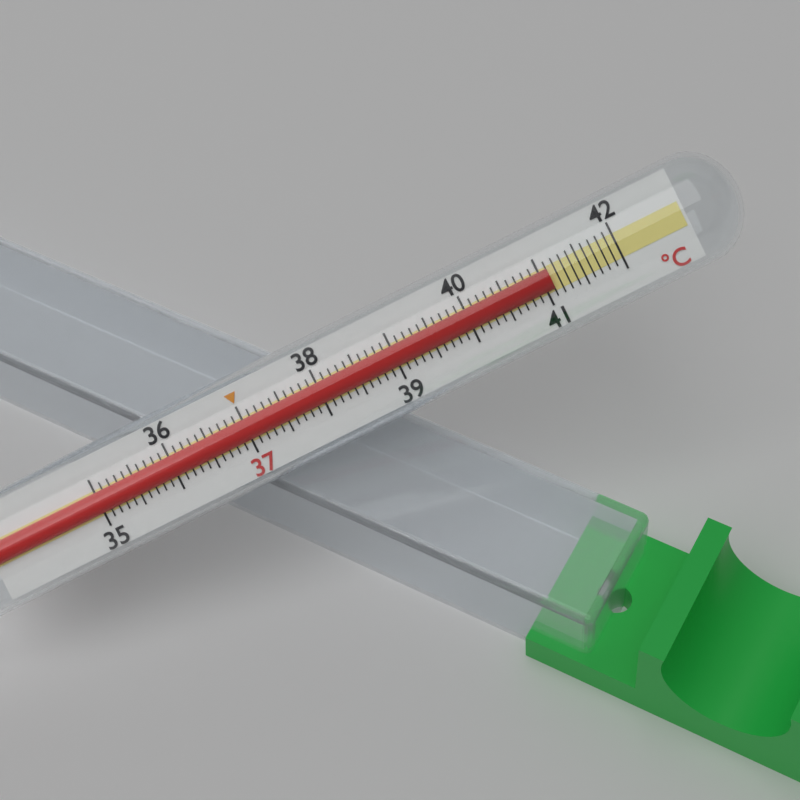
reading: 41.1 °C
